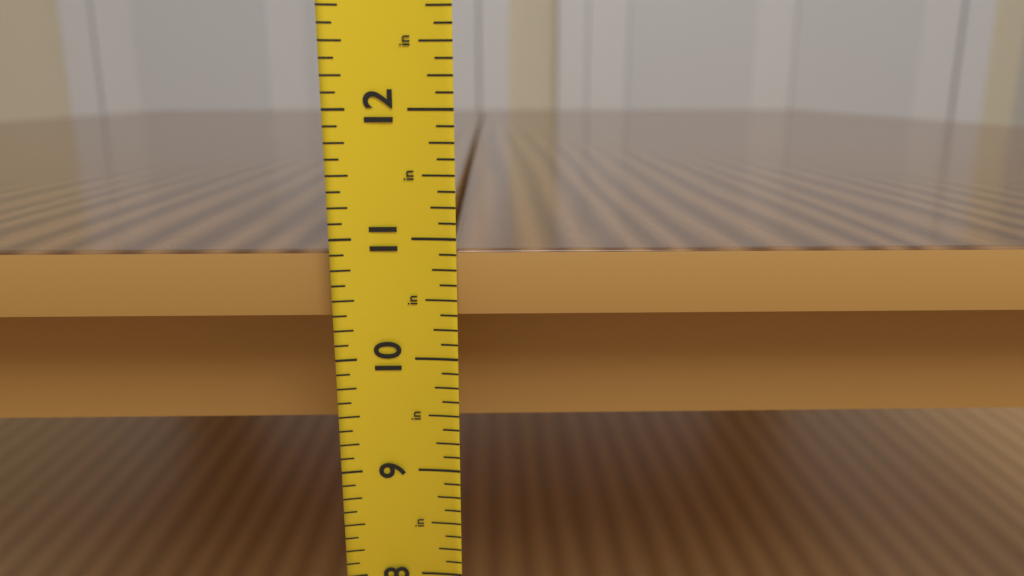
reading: 10.875 in
